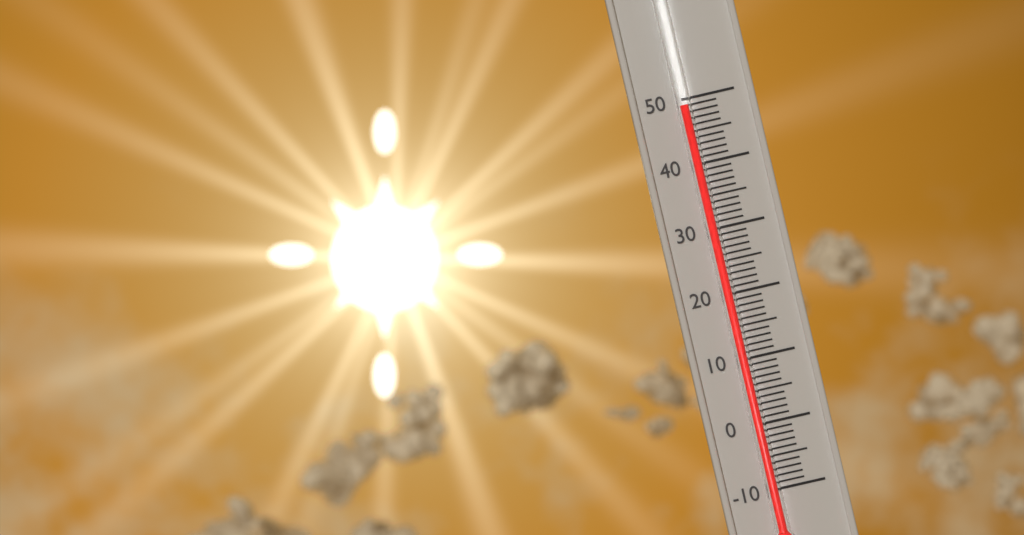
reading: 49 (no unit)
